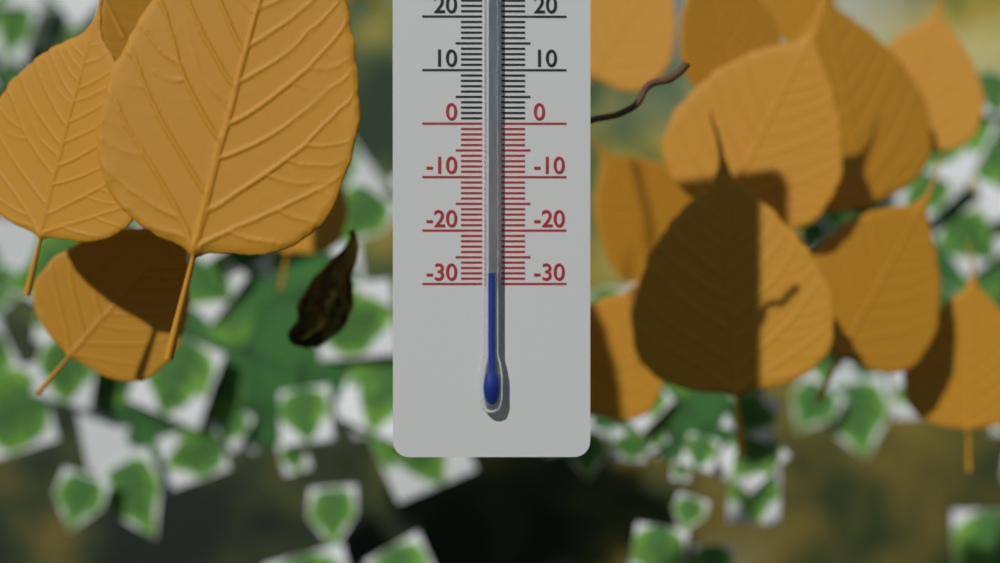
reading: -28 °C
